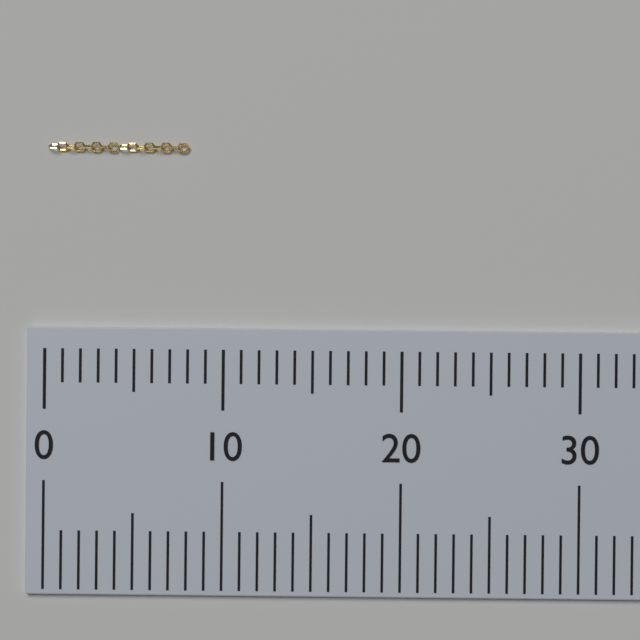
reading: 8 (no unit)
